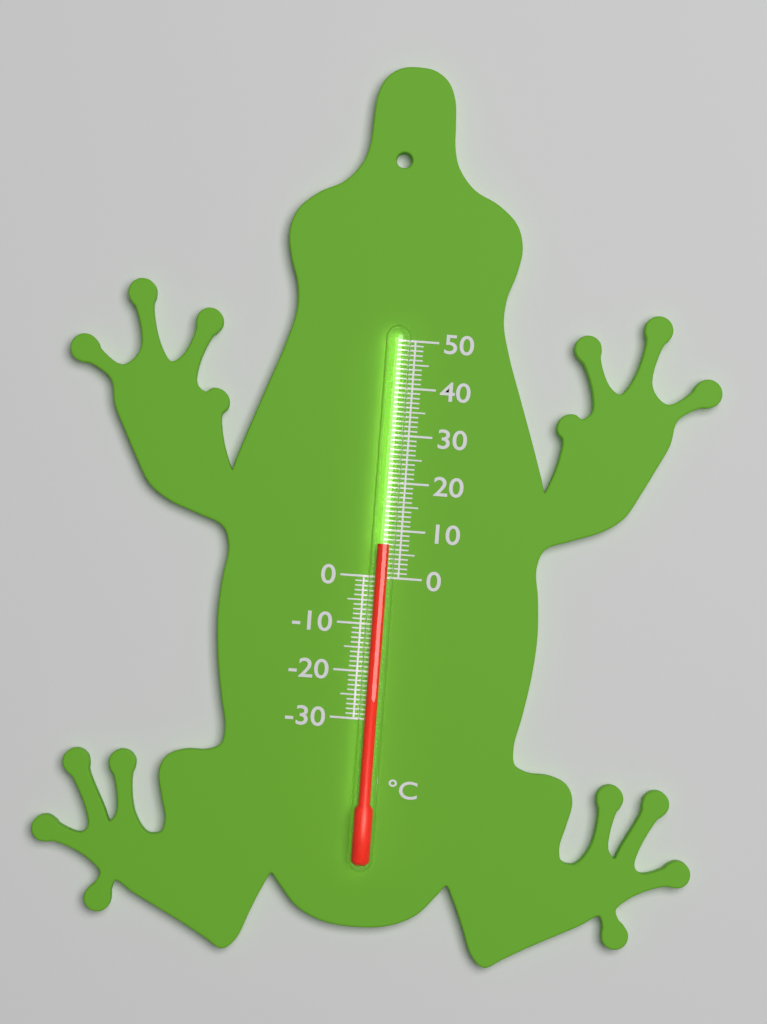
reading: 7 °C
